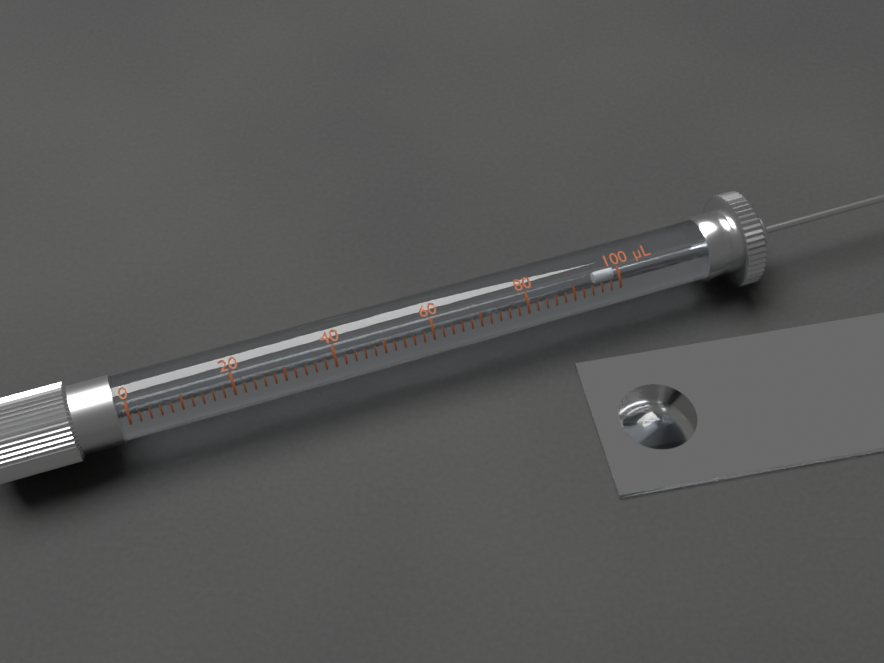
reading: 96 µL
